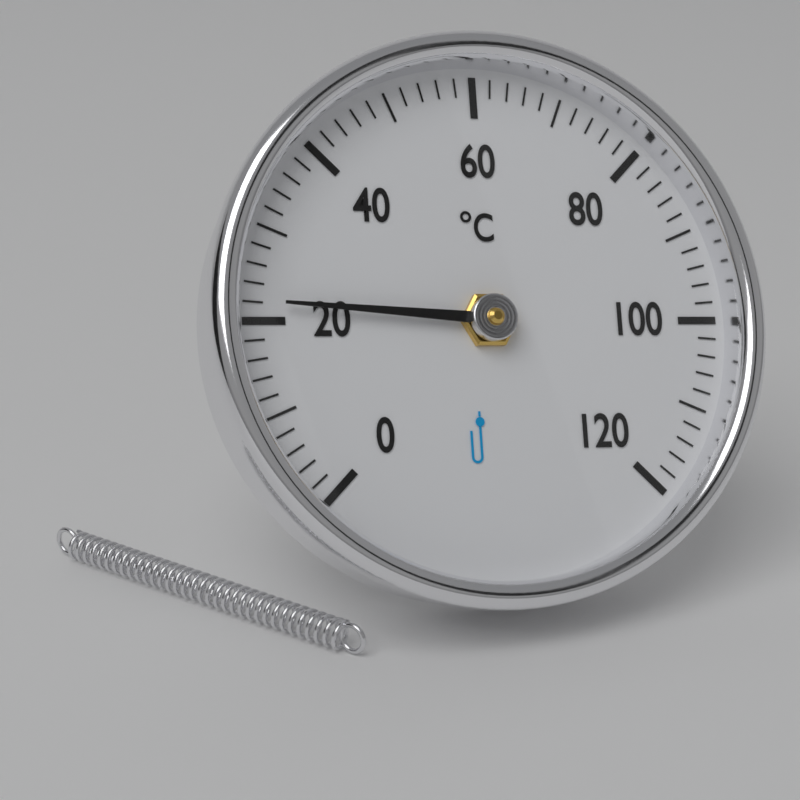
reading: 22 °C
